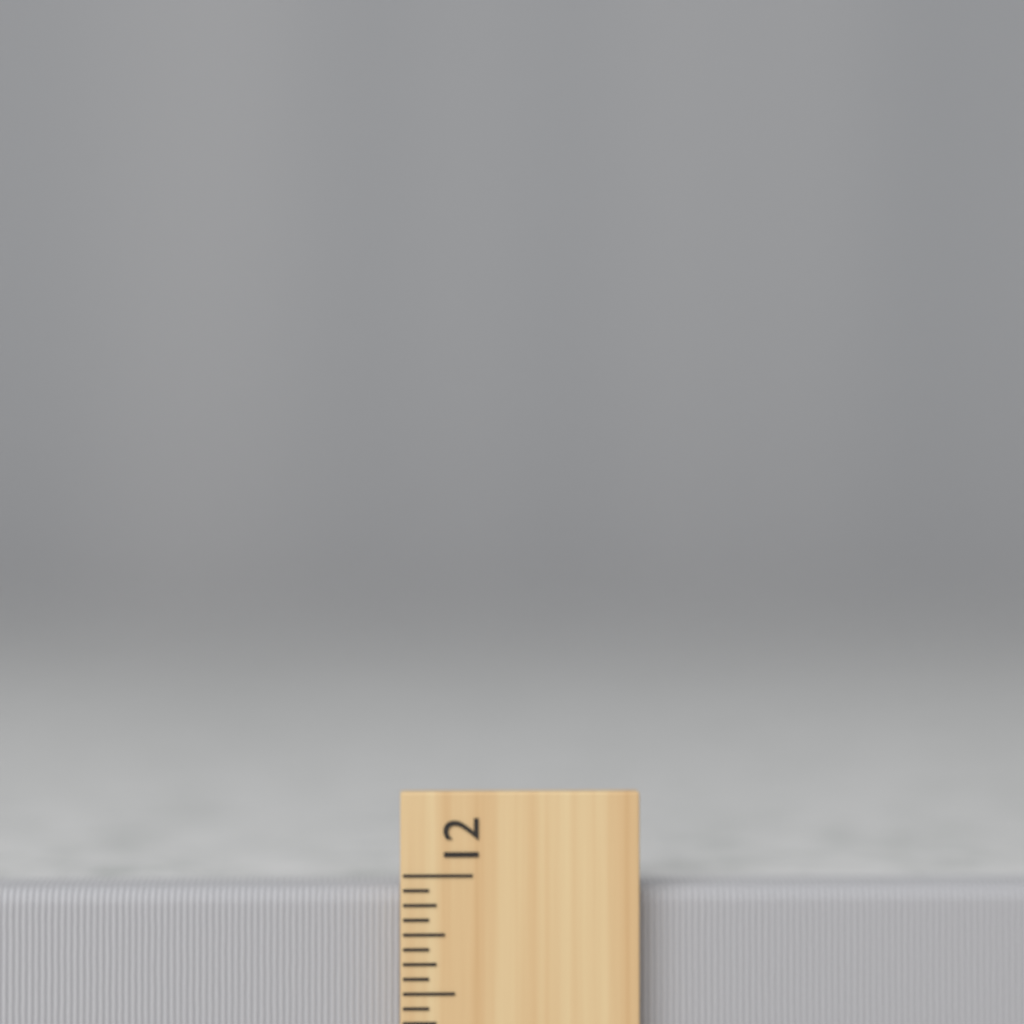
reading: 11.9375 inch
